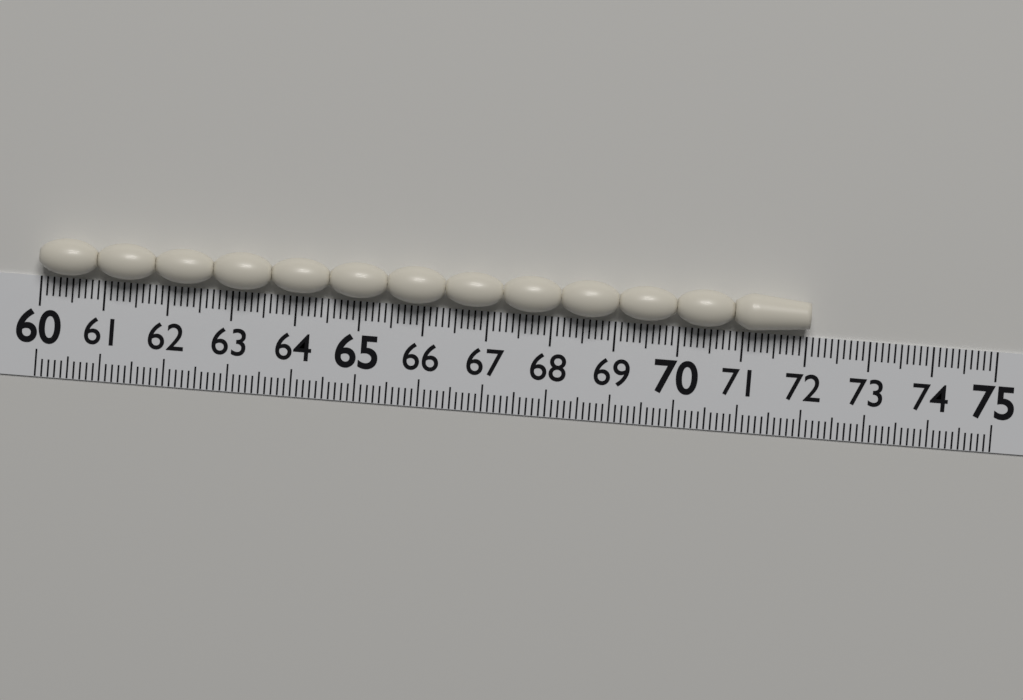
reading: 72.0 (no unit)
